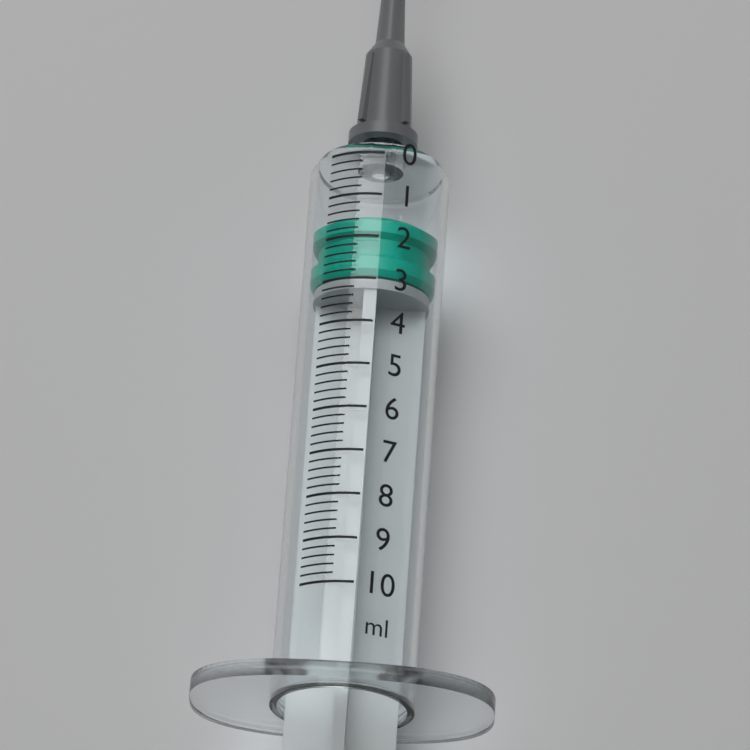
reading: 1.4 ml
